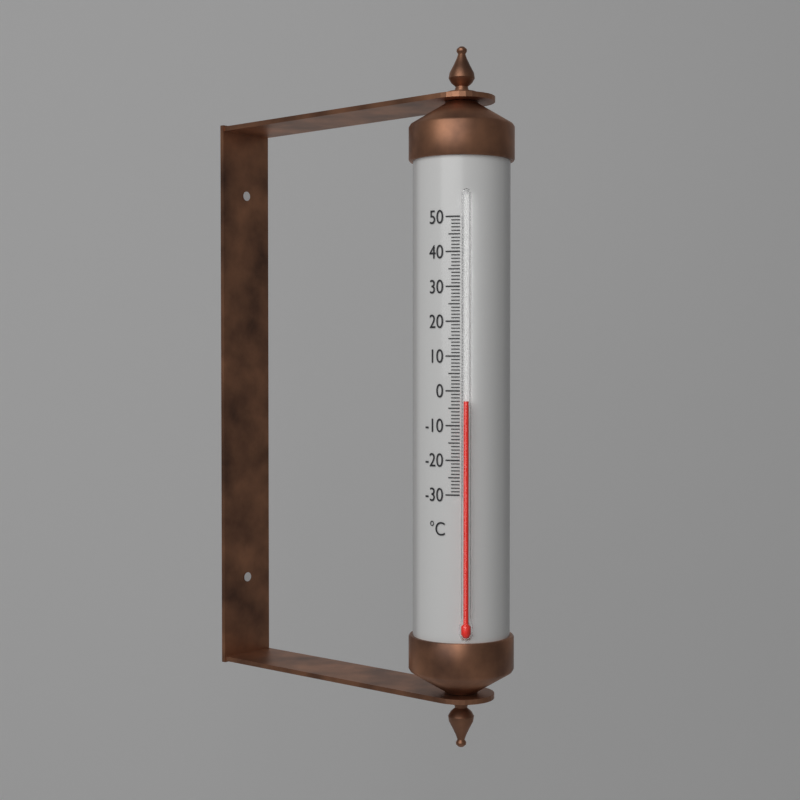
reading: -3 °C
